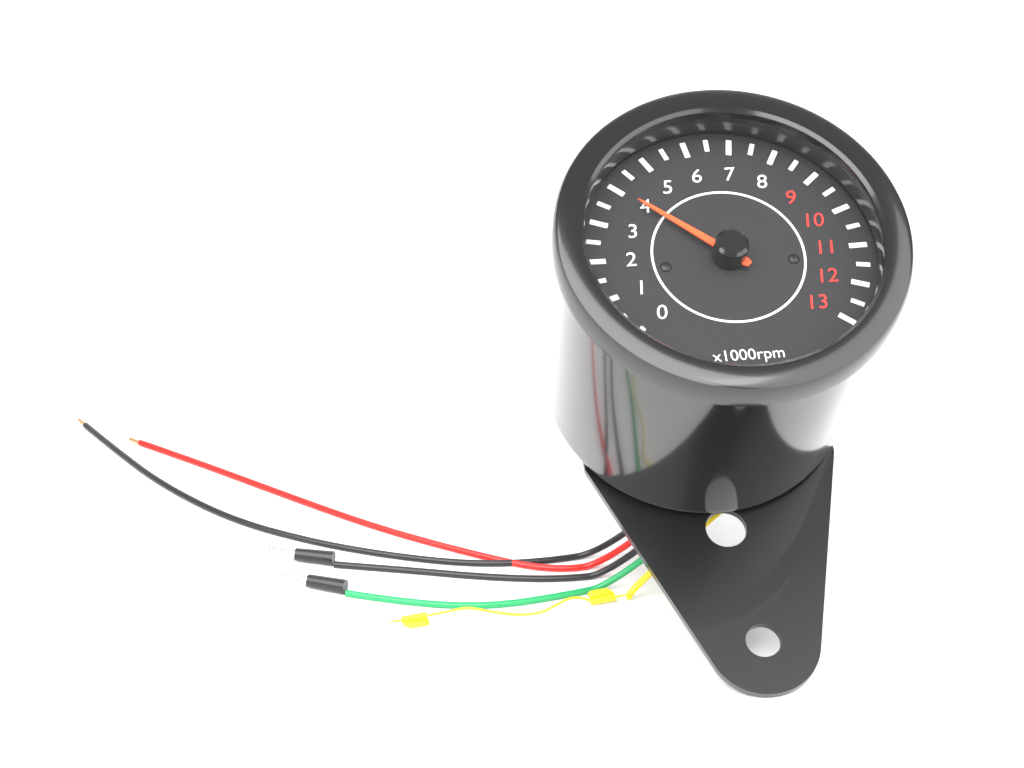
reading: 4.0 x1000rpm
